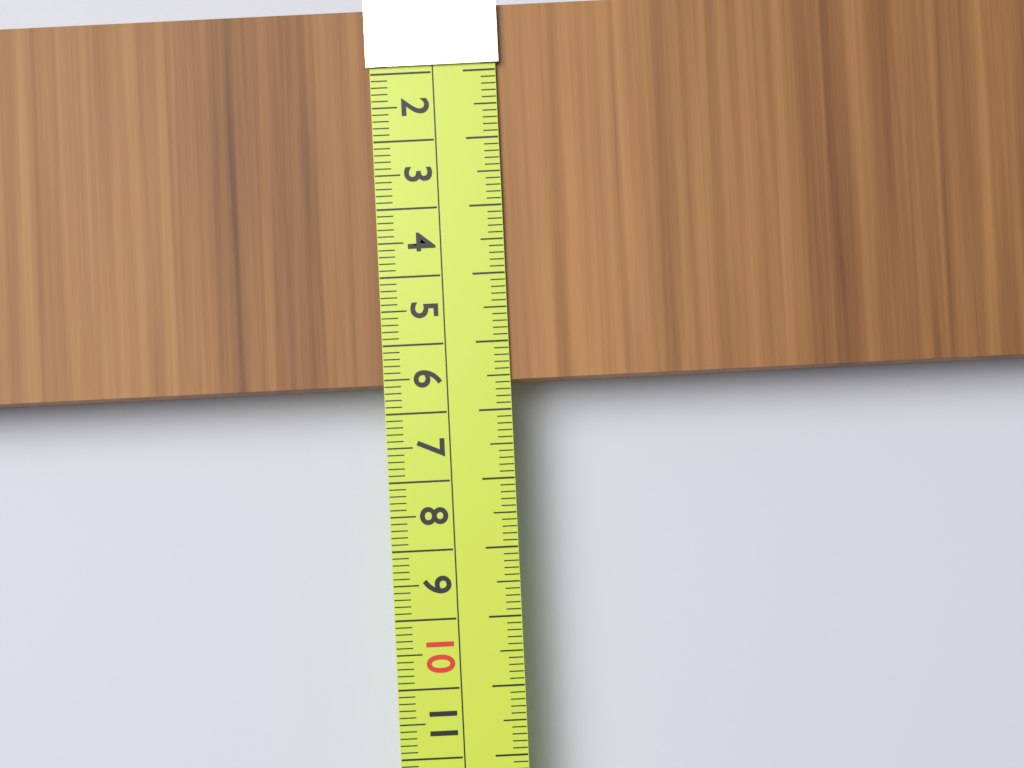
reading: 5.6 cm
